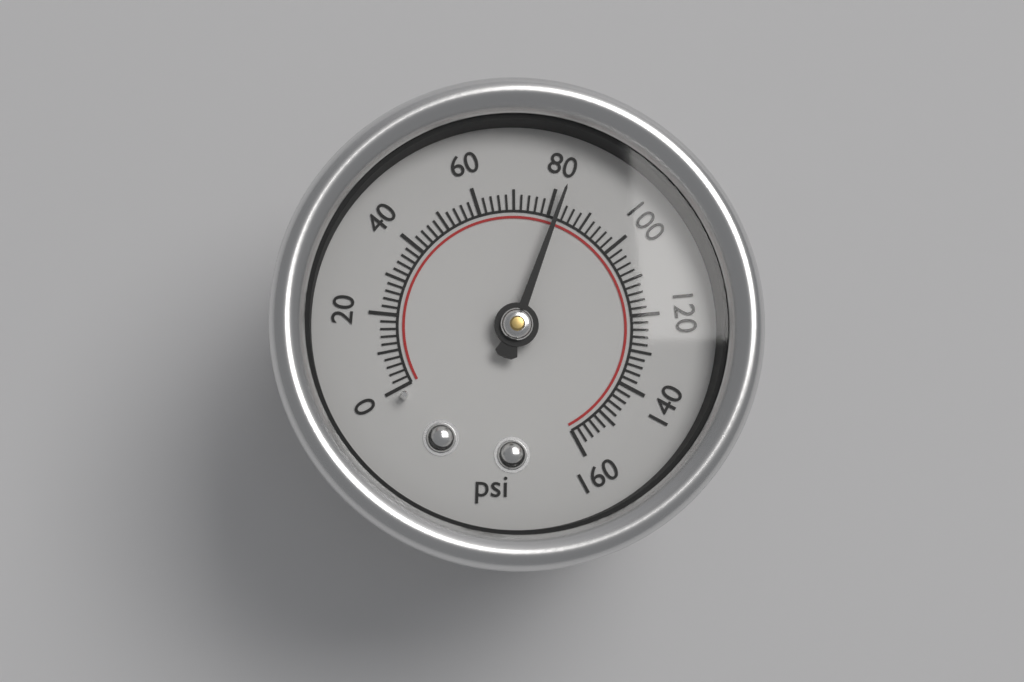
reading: 82 psi
